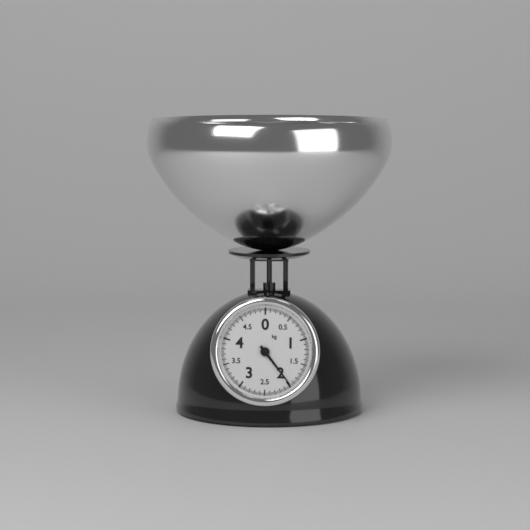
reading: 1.975 kg
